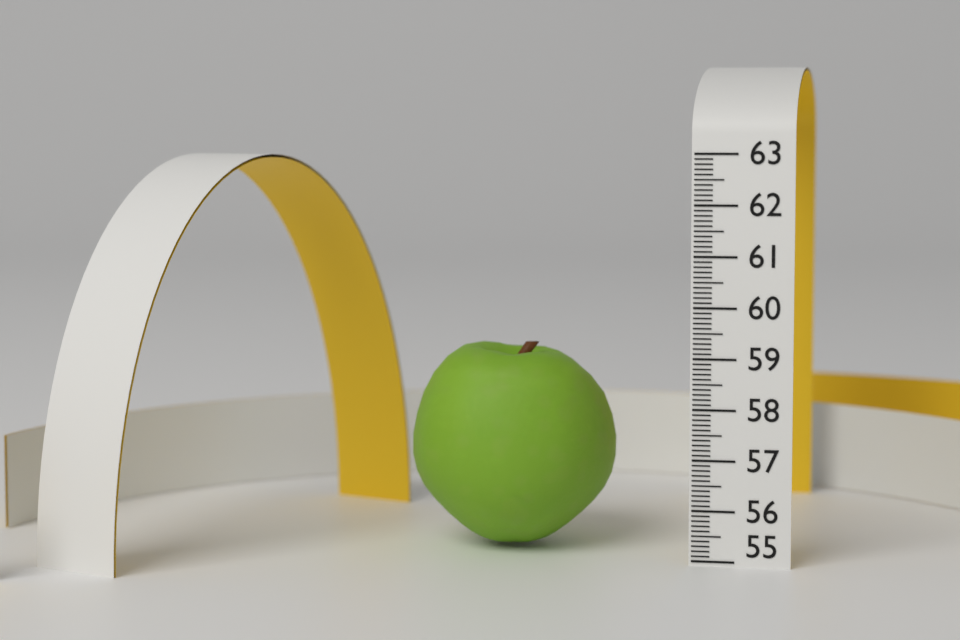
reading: 59.1 (no unit)
